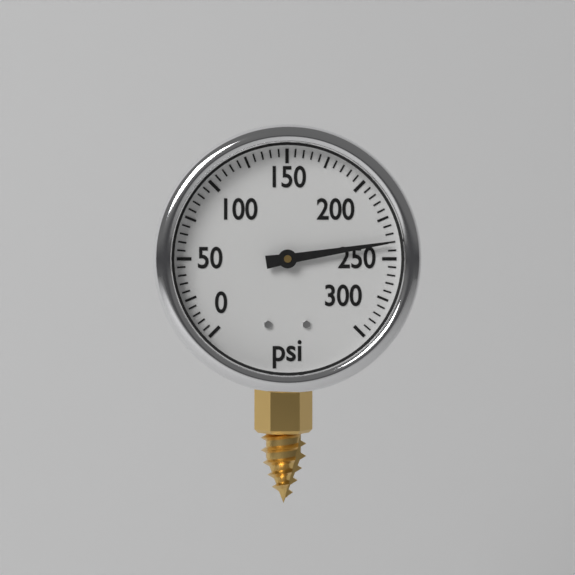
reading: 240 psi
